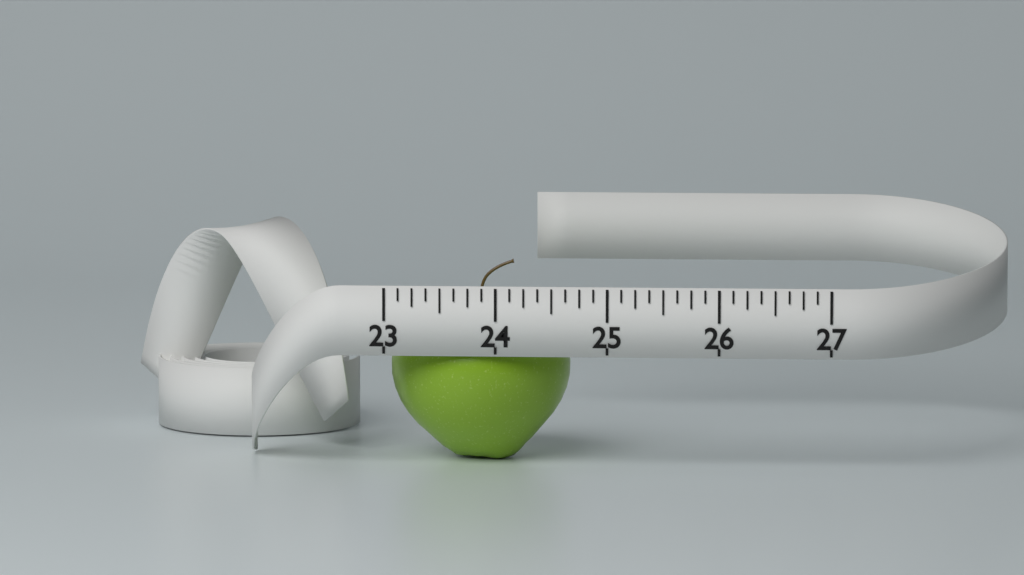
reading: 24.625 (no unit)
